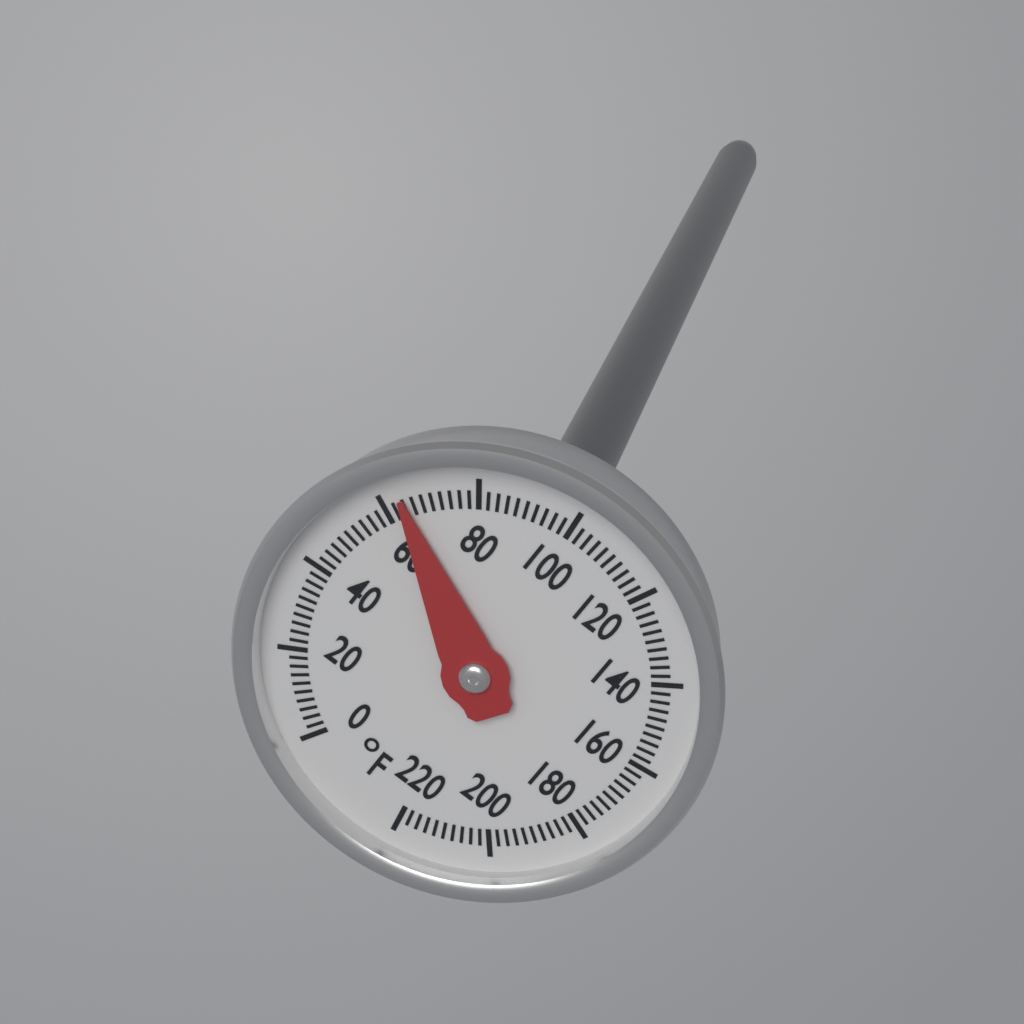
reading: 64 °F
